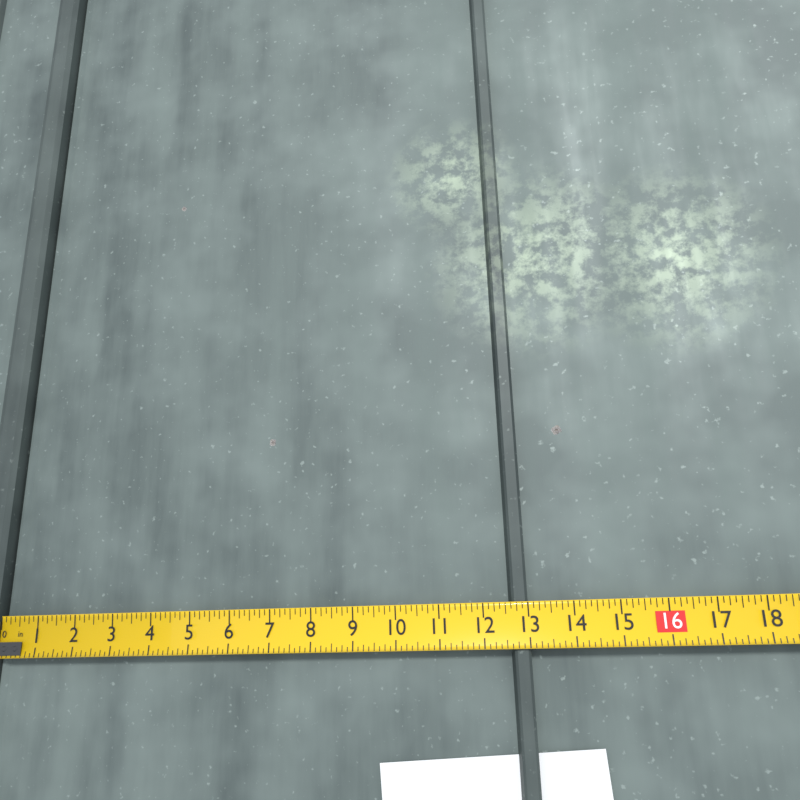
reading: 13.000 in
